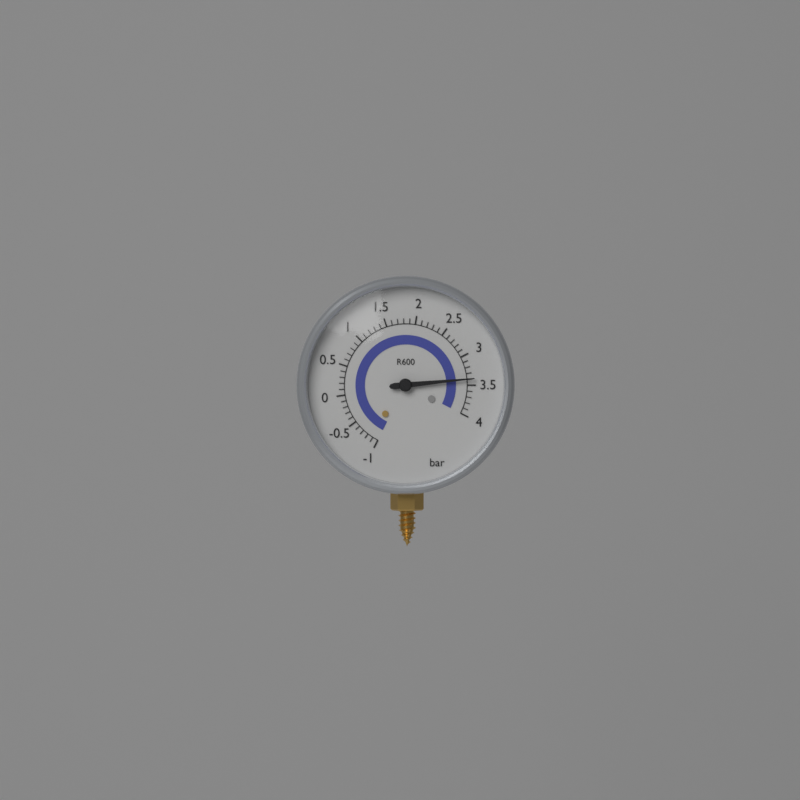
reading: 3.4 bar
